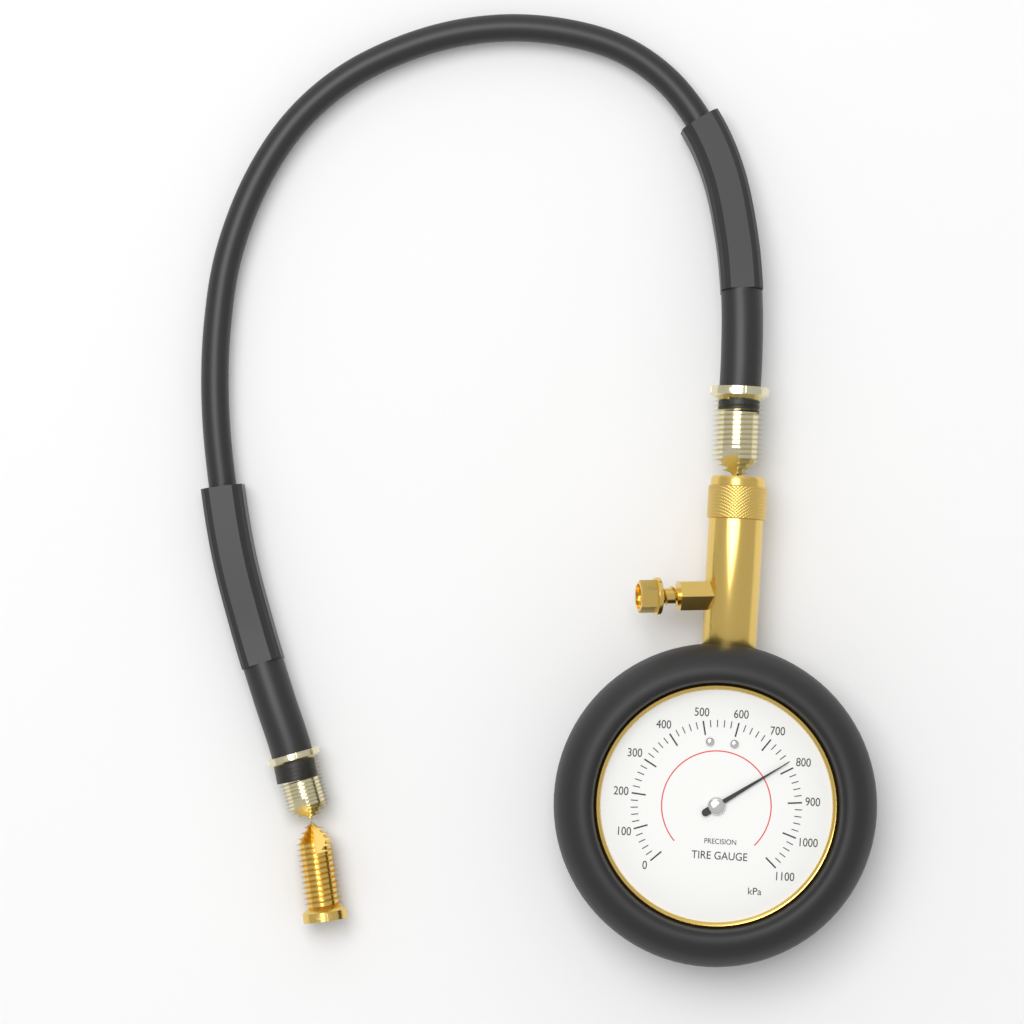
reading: 780 kPa
